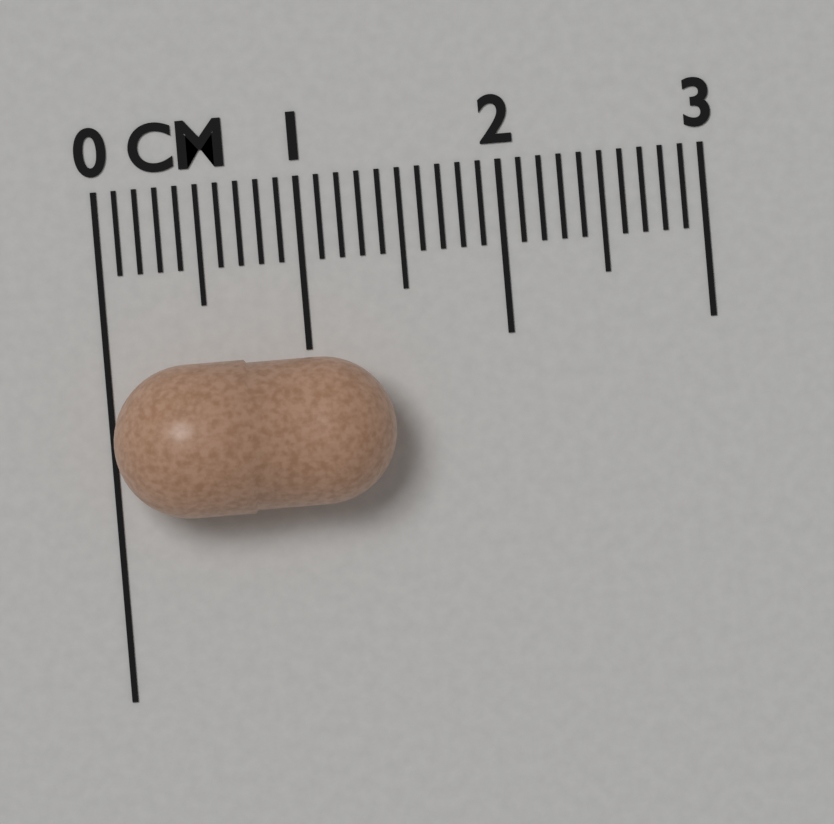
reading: 1.4 cm
